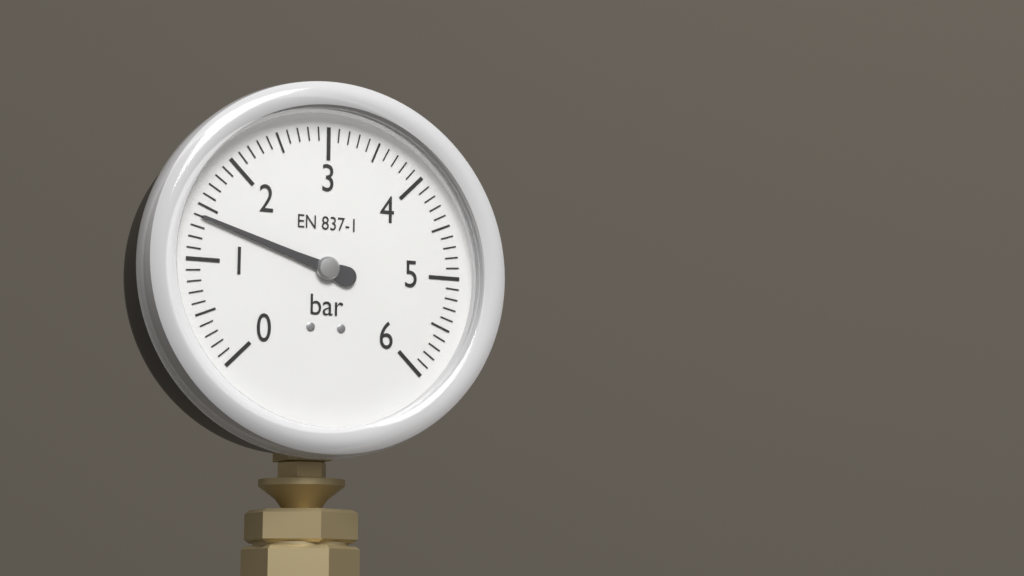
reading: 1.4 bar
